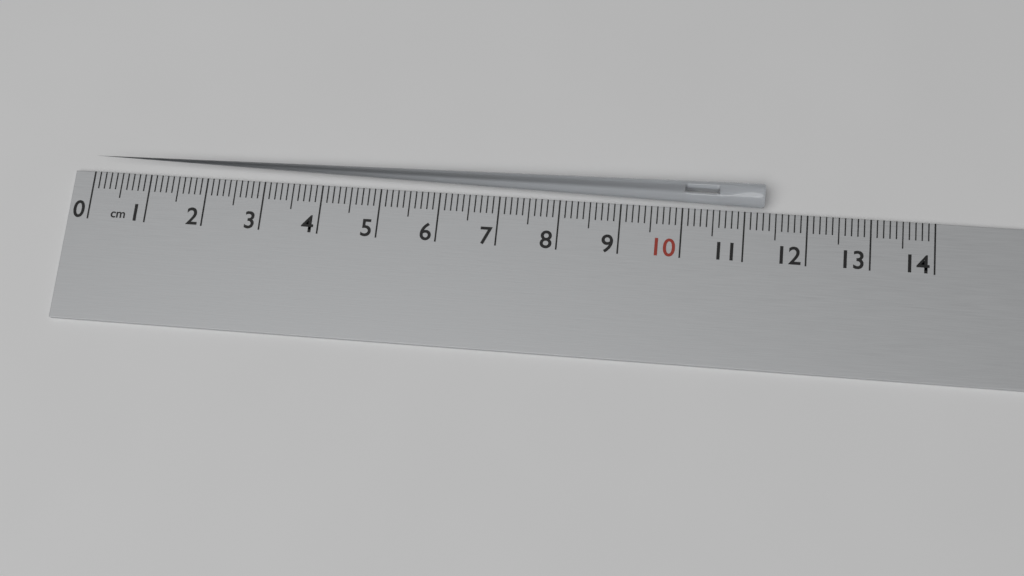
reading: 11.3 cm
